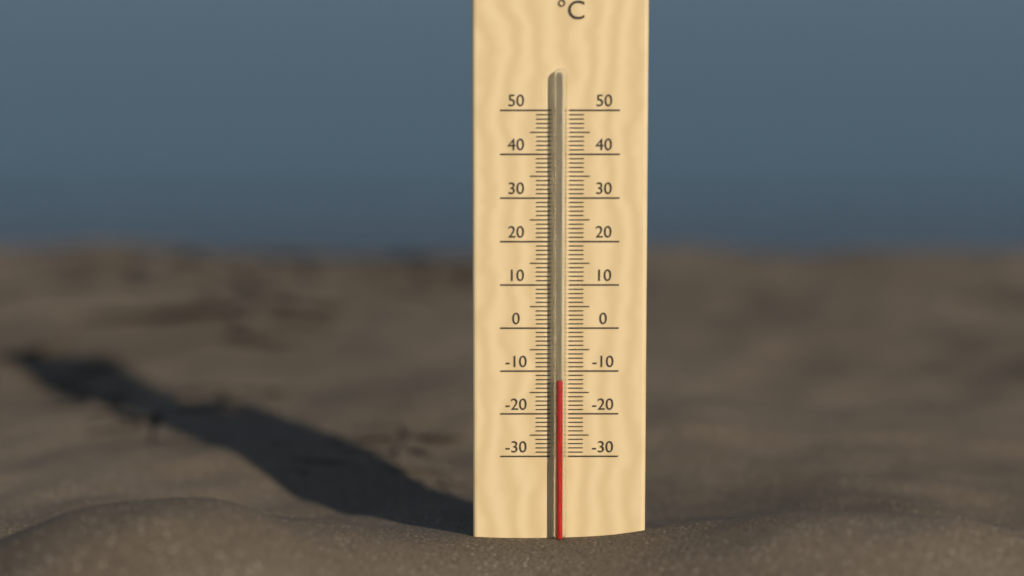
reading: -12 °C
